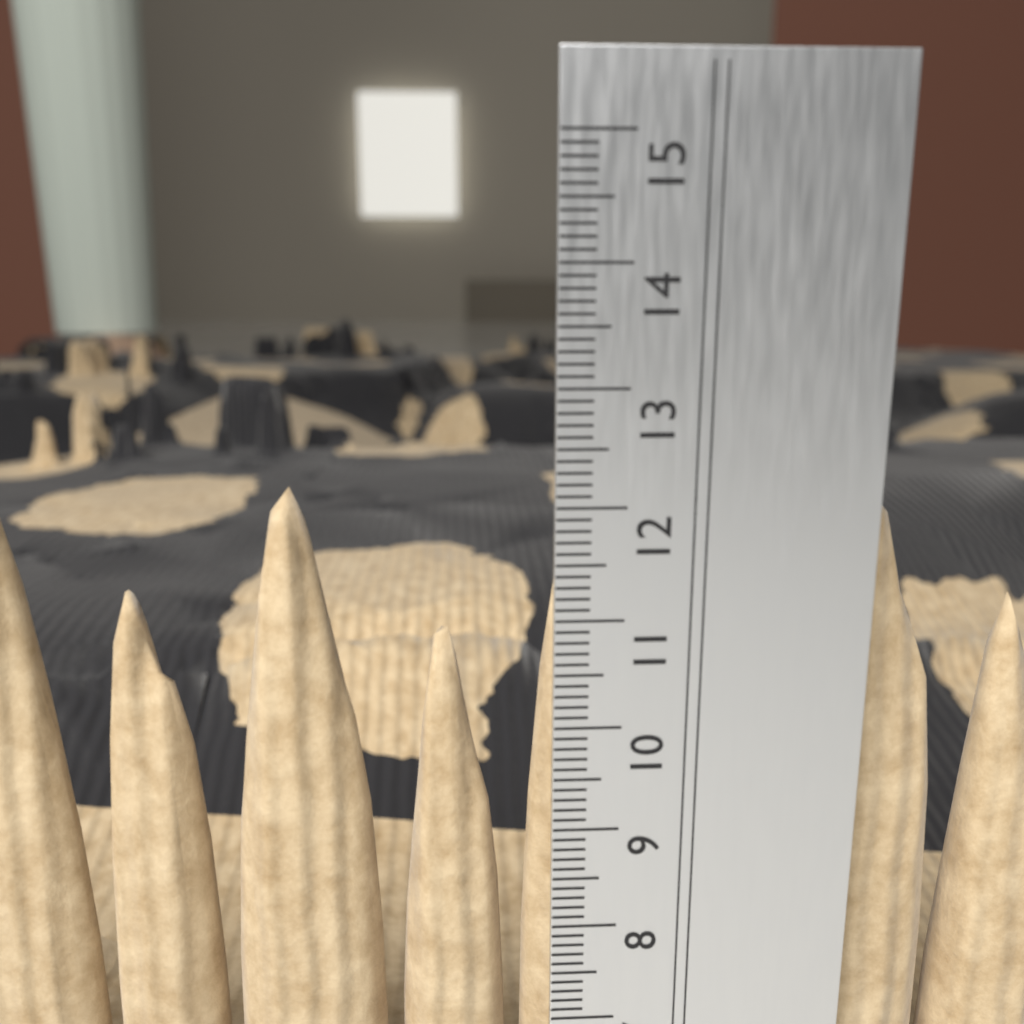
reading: 12.1 cm
